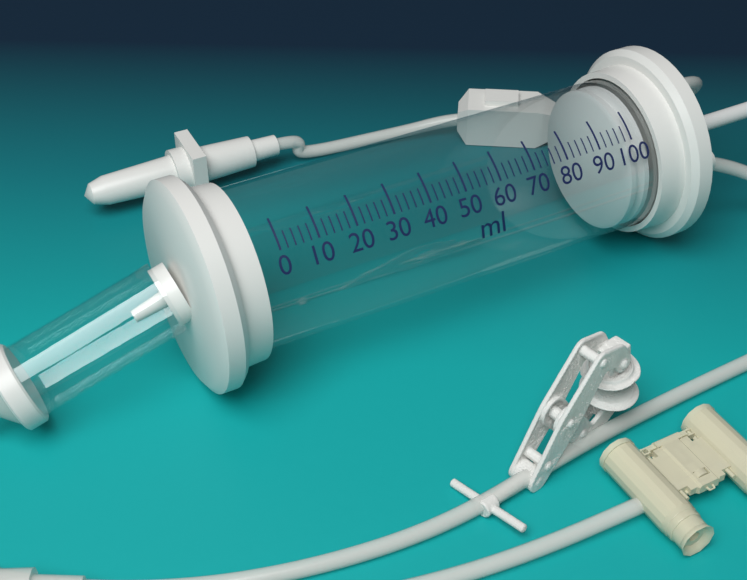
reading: 98 ml
